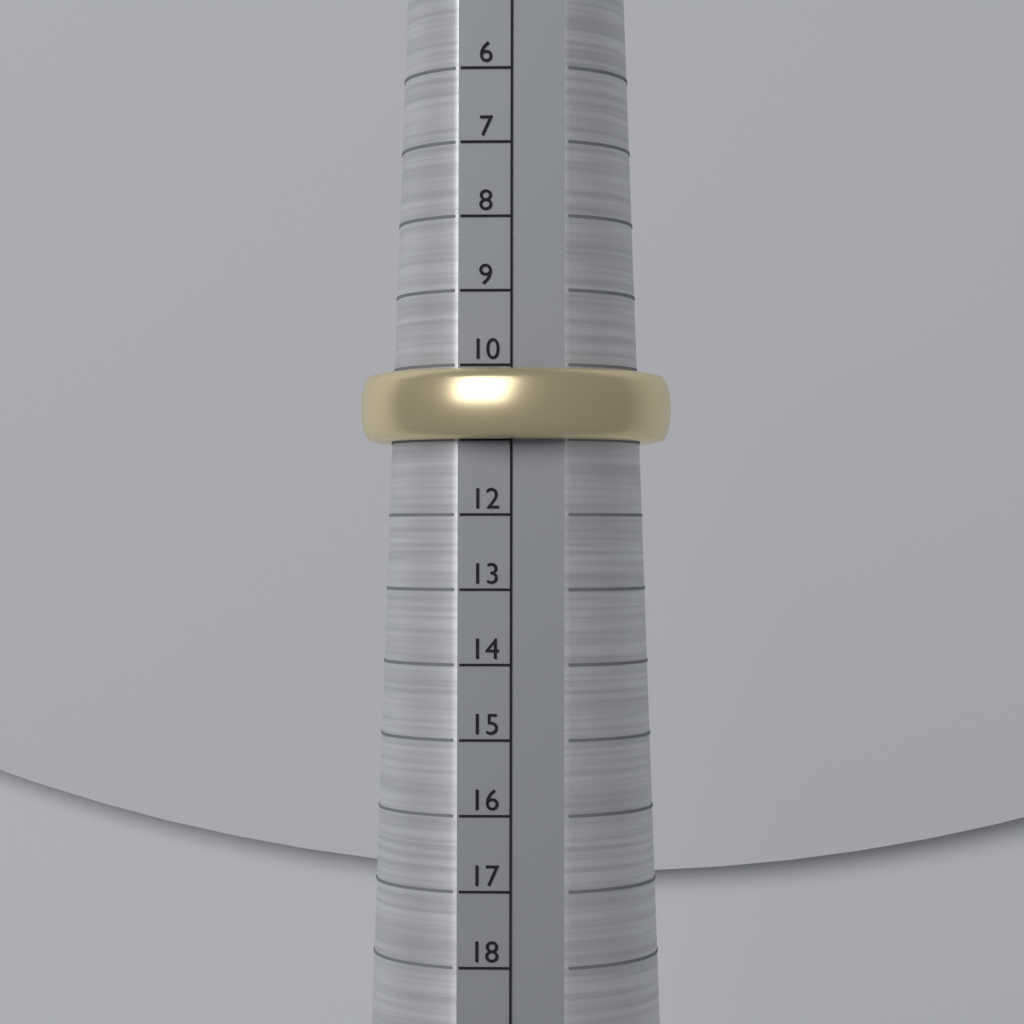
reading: 11 (no unit)
